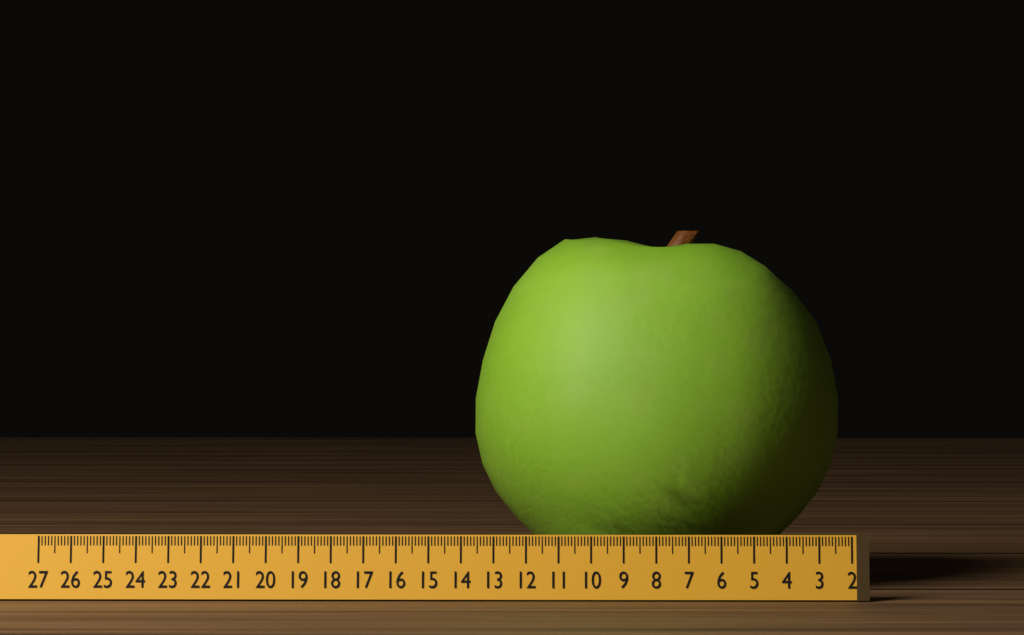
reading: 13.7 (no unit)
